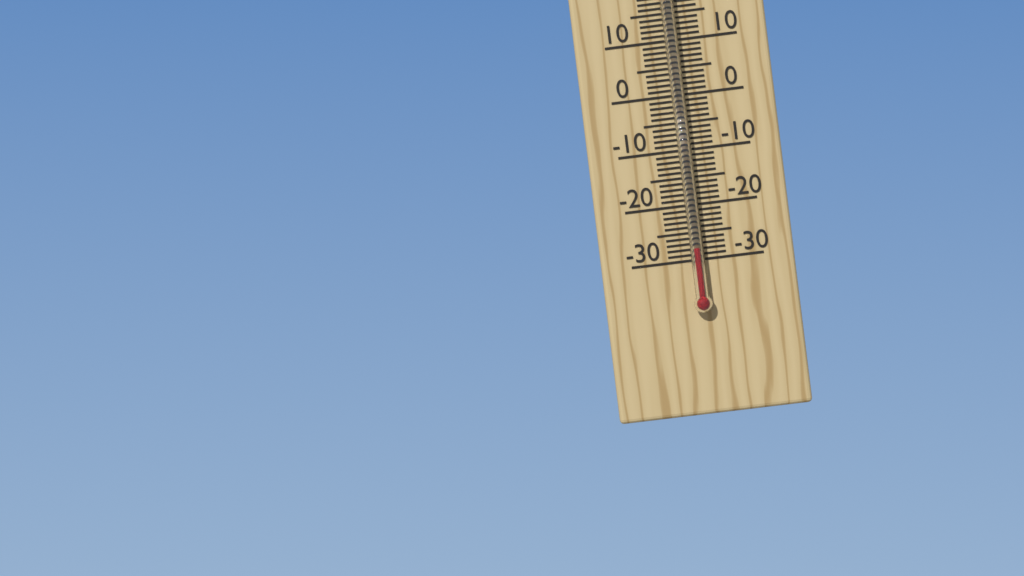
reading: -28 °C
